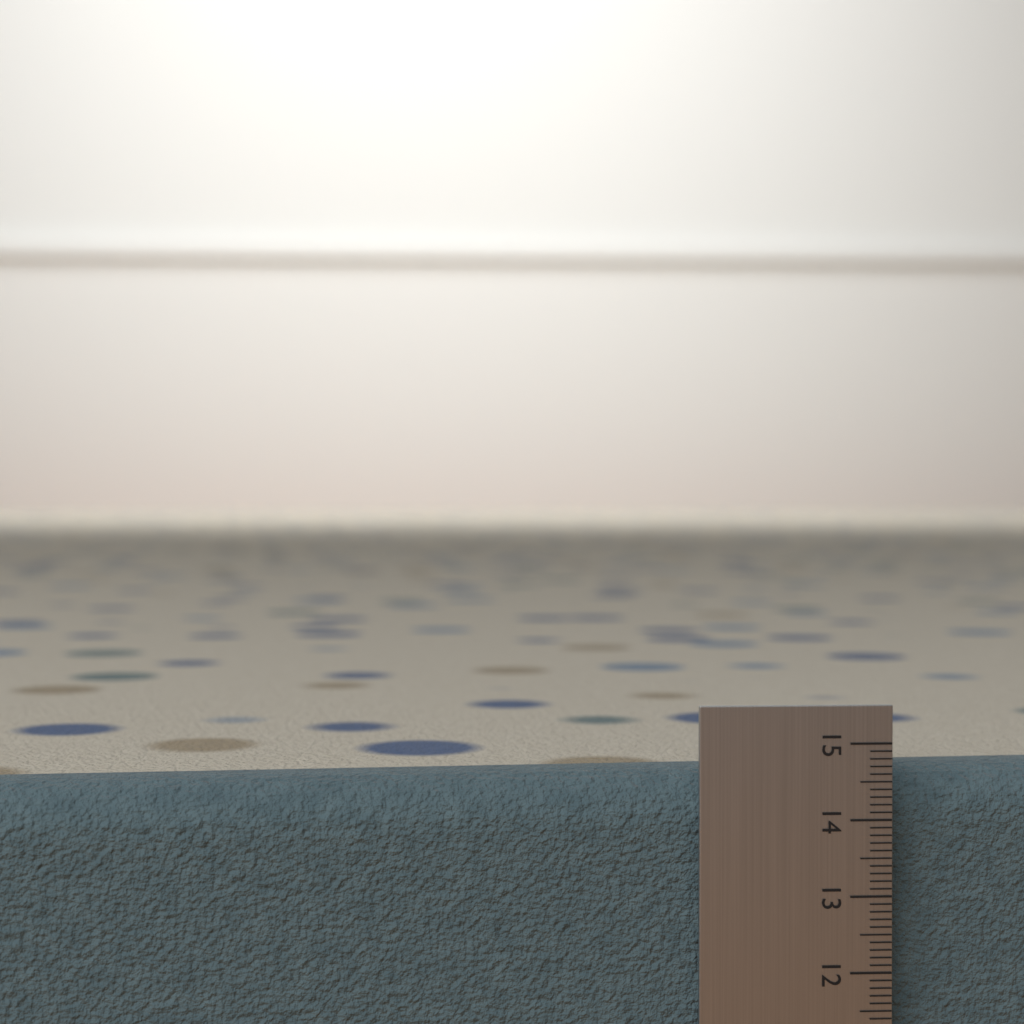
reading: 14.6 (no unit)
